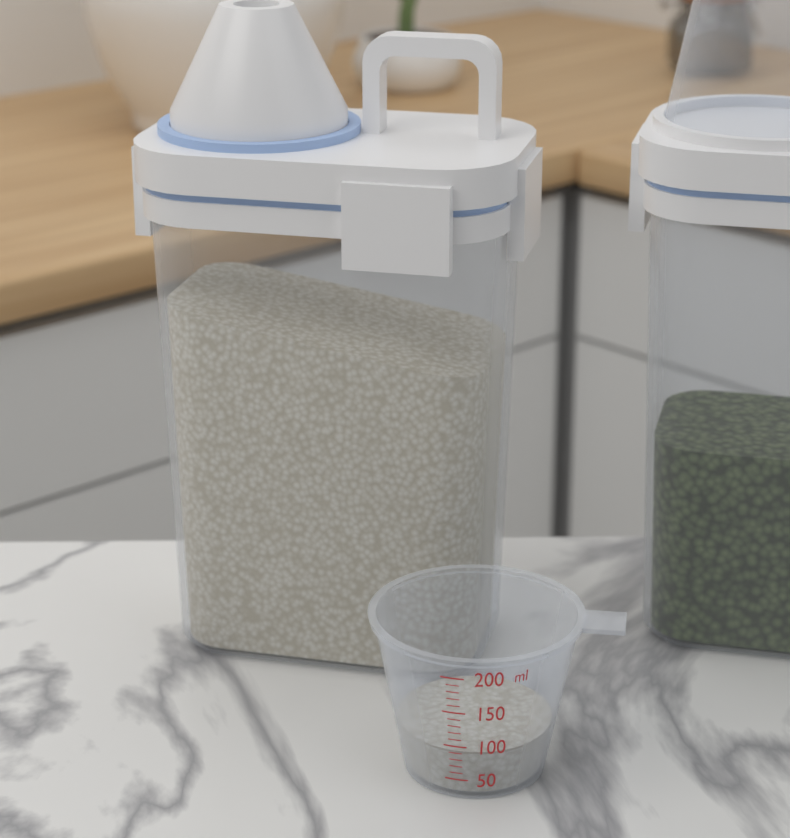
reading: 90 ml
